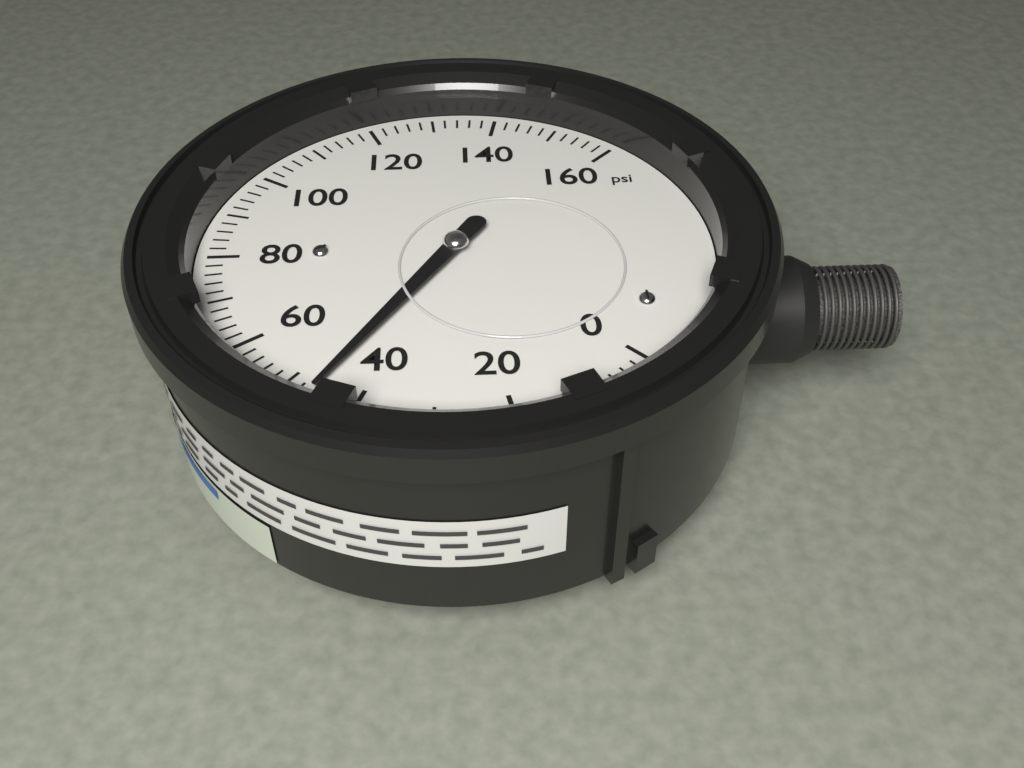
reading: 46 psi
